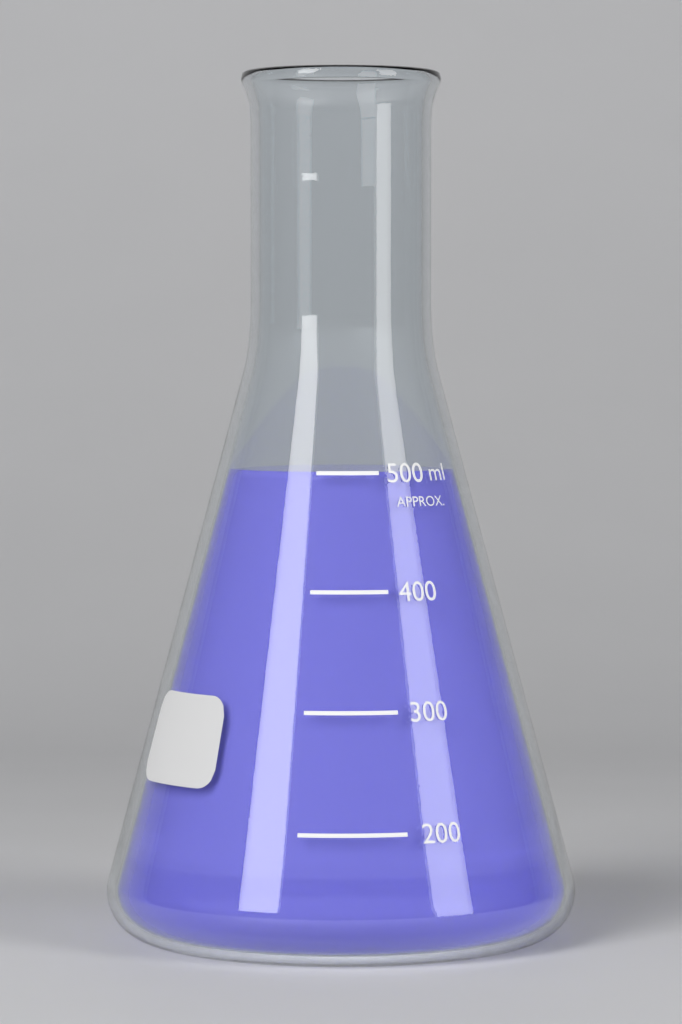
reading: 500 ml
